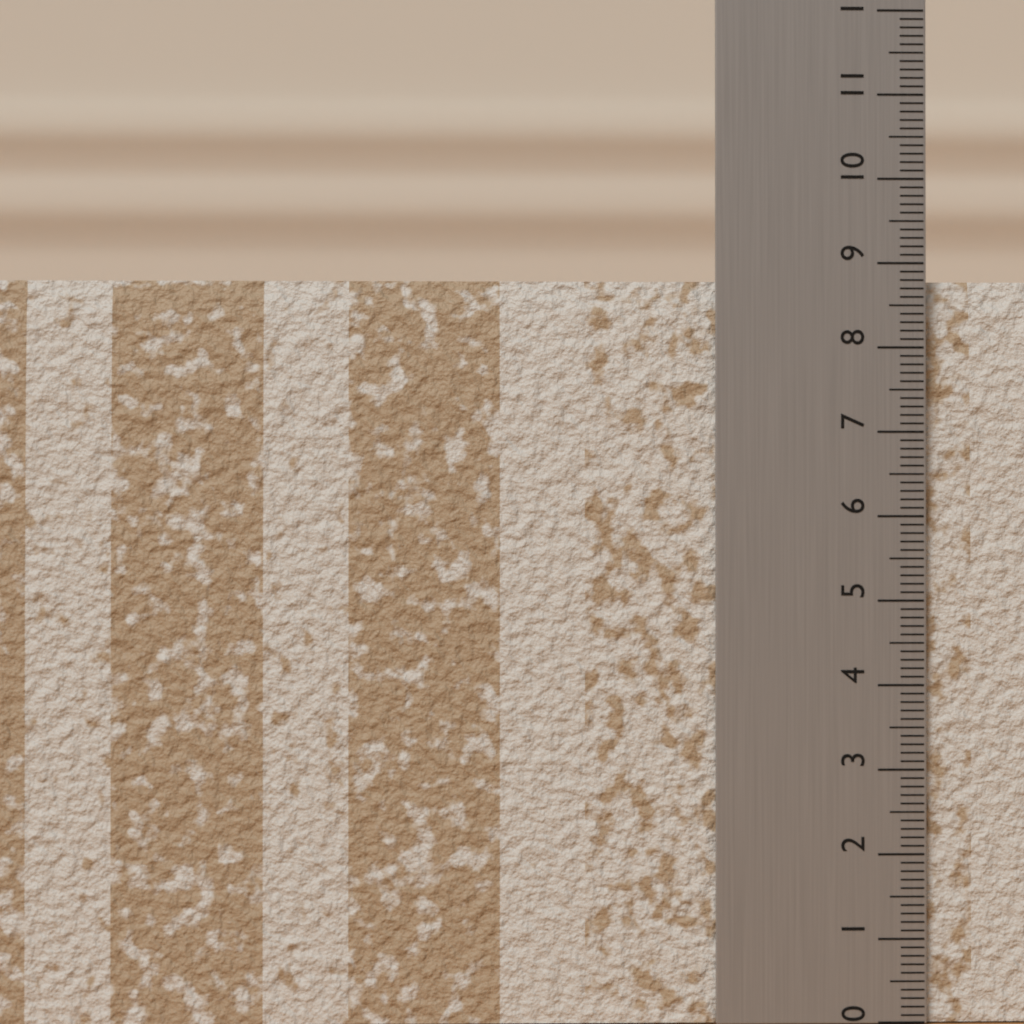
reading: 8.8 (no unit)
